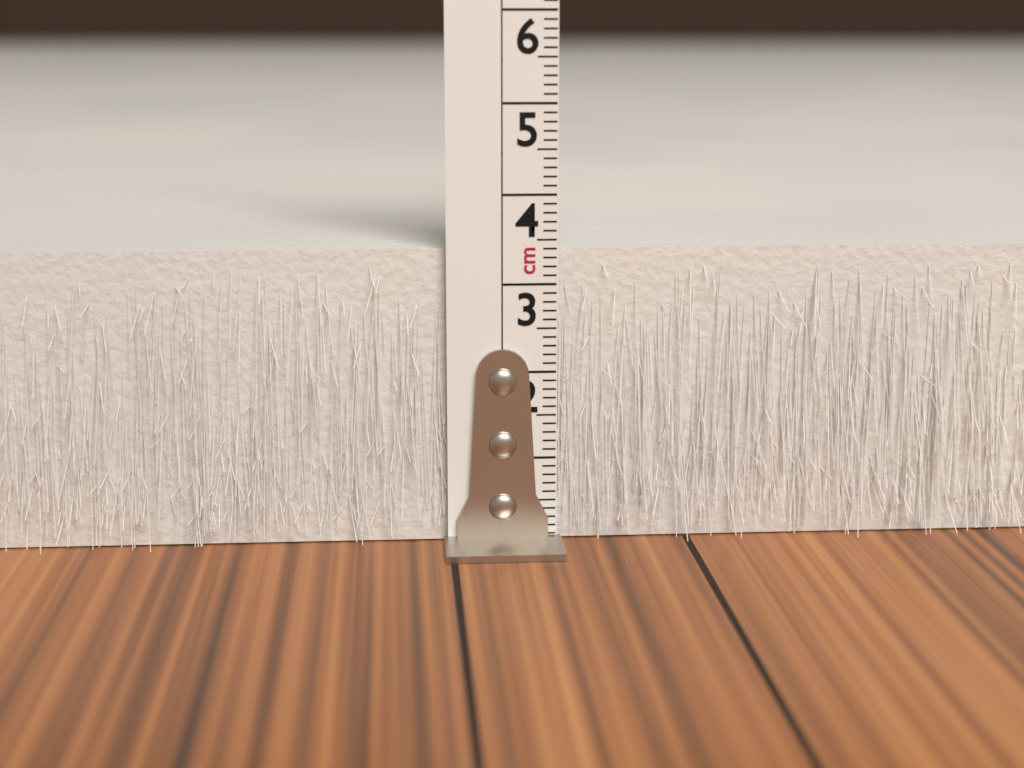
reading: 3.4 cm
